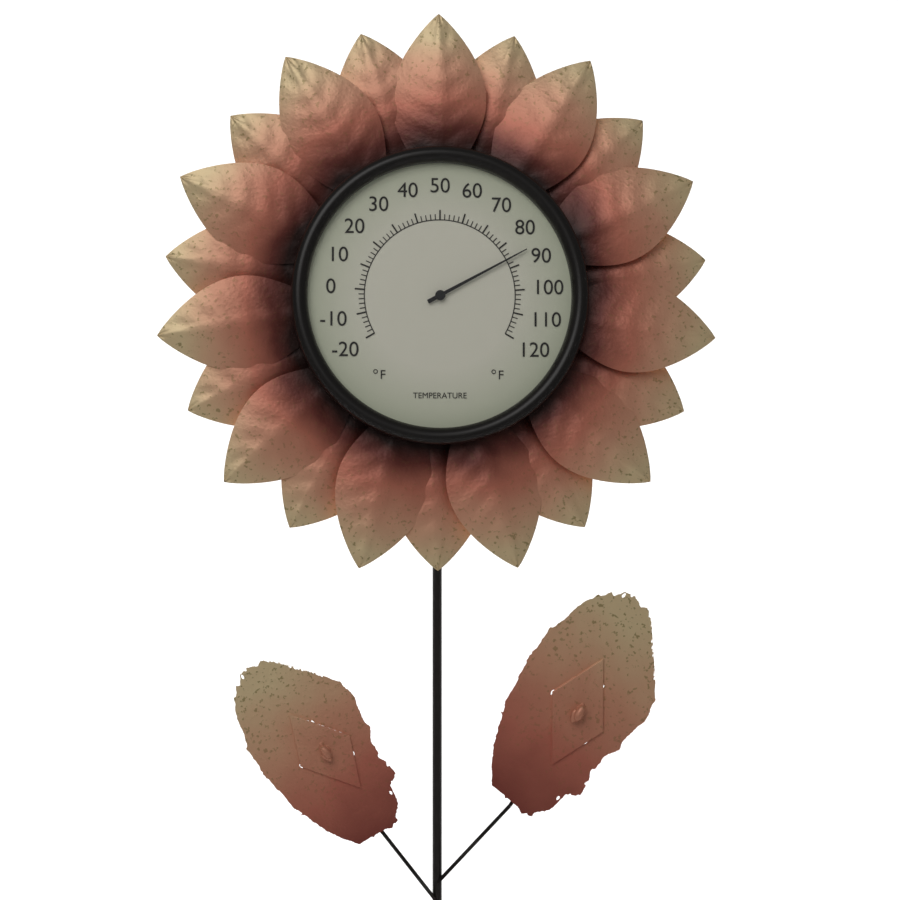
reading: 86 °F
